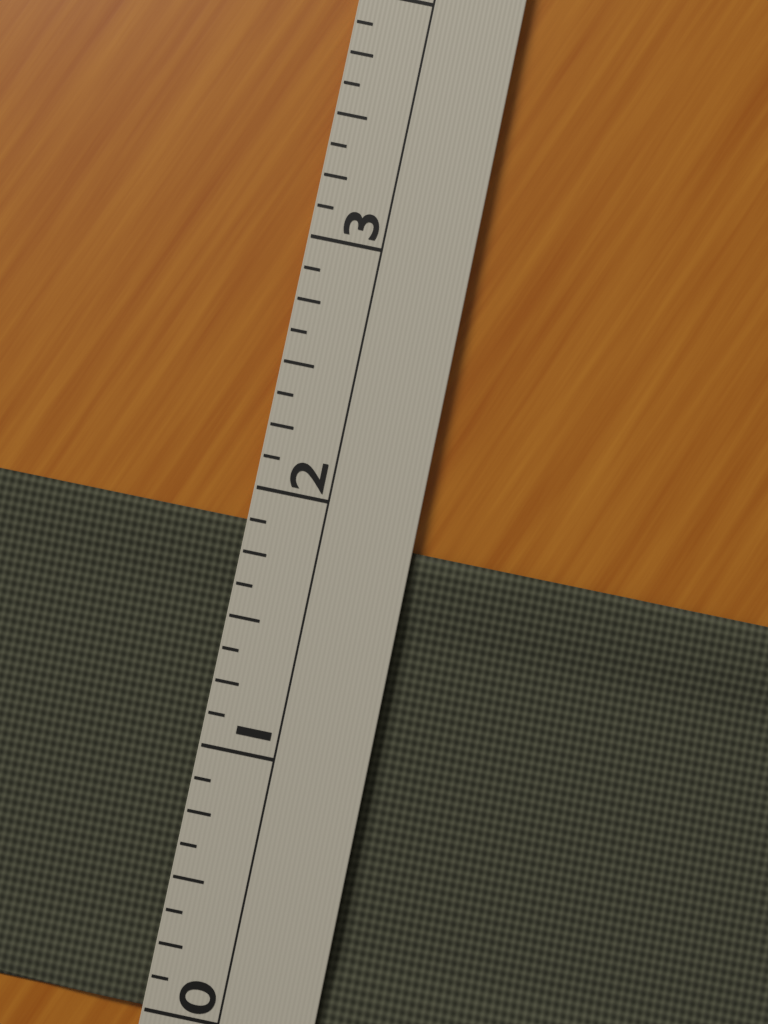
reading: 1.875 (no unit)
